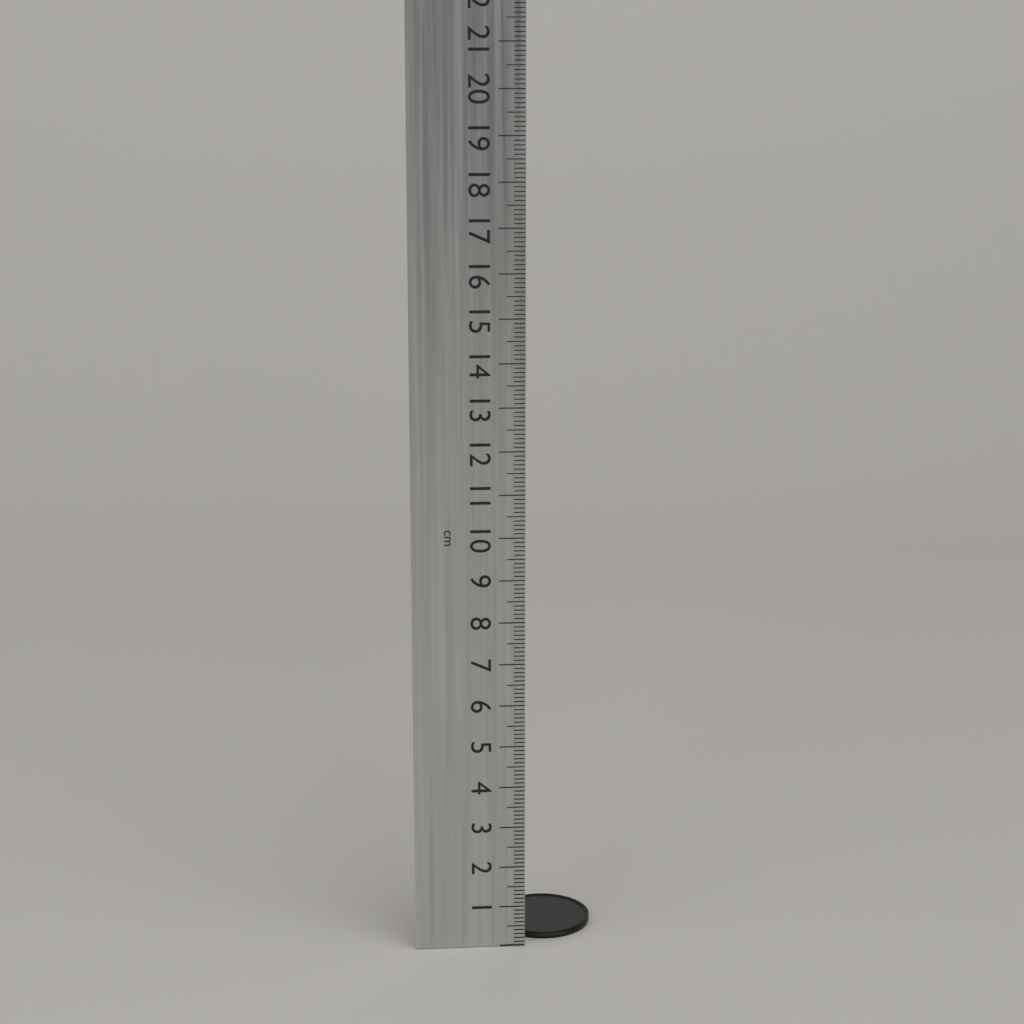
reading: 0.1 cm
